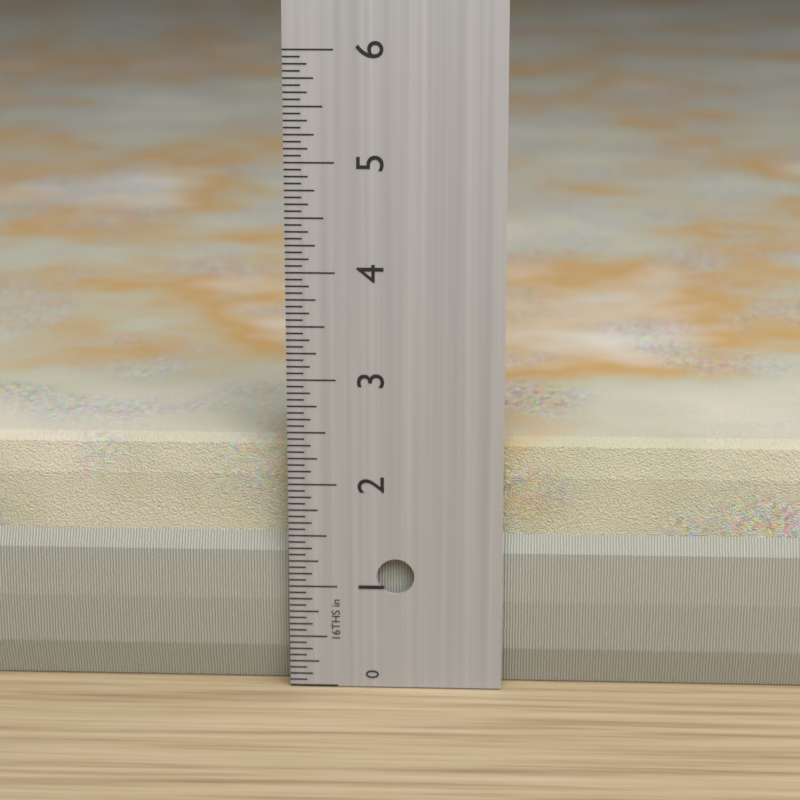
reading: 2.3750 in
